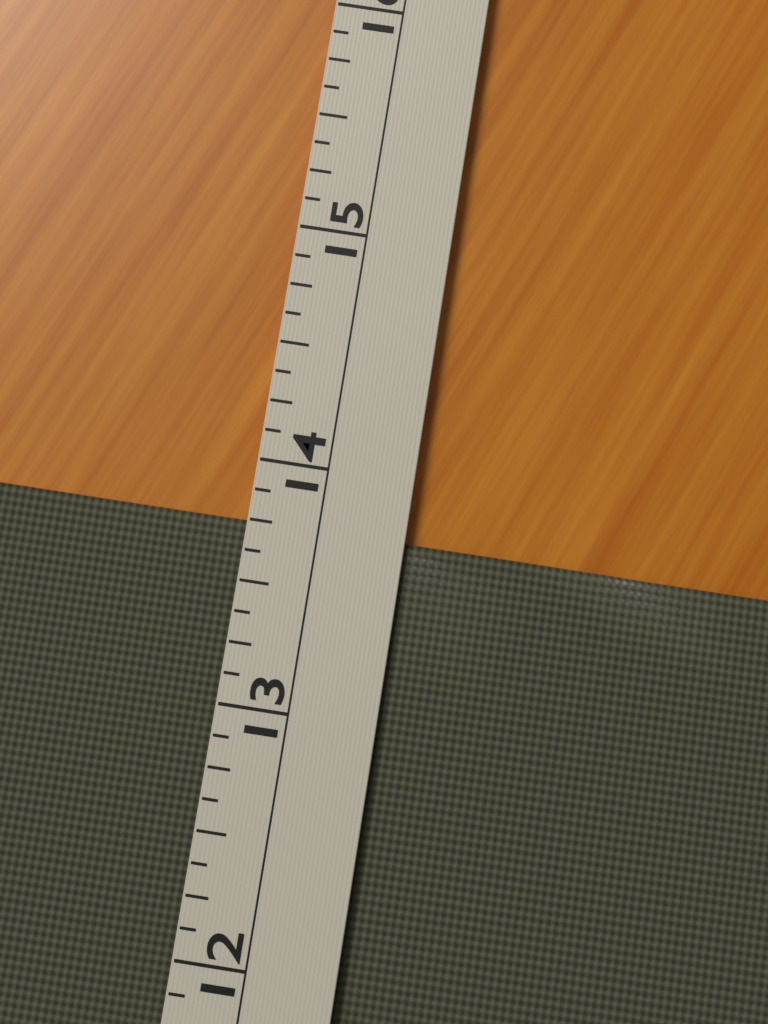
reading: 13.750 (no unit)
